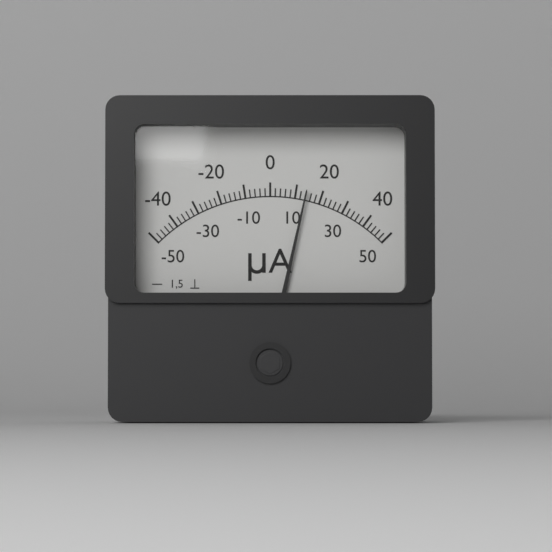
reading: 14 µA
